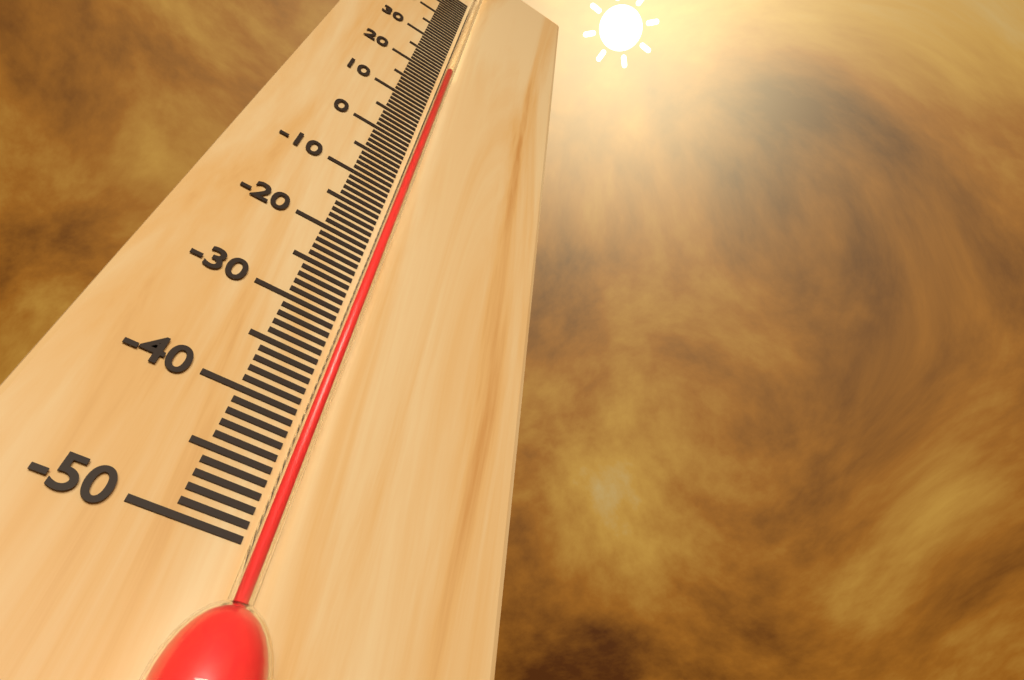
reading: 21 °C
